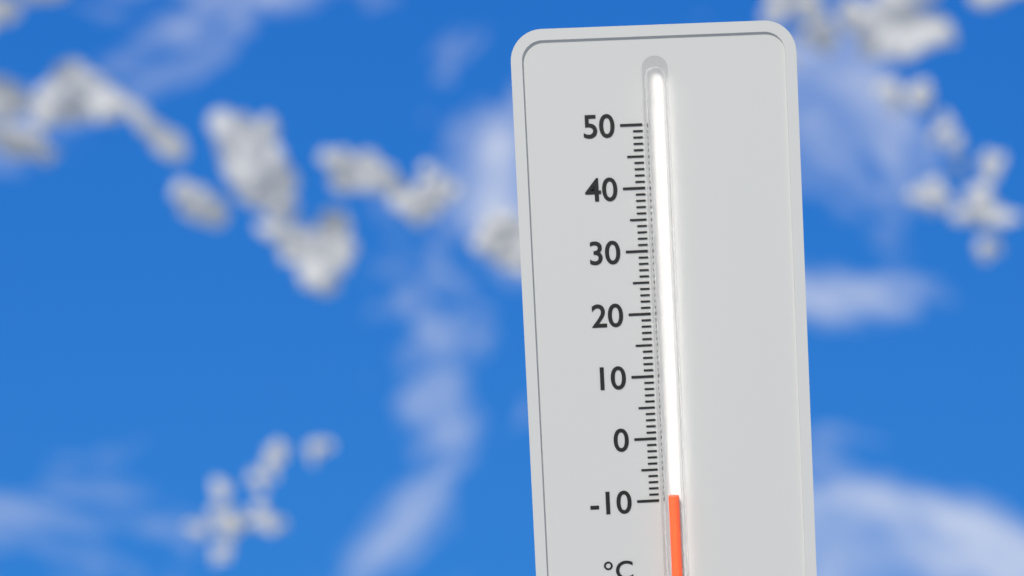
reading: -9 °C
